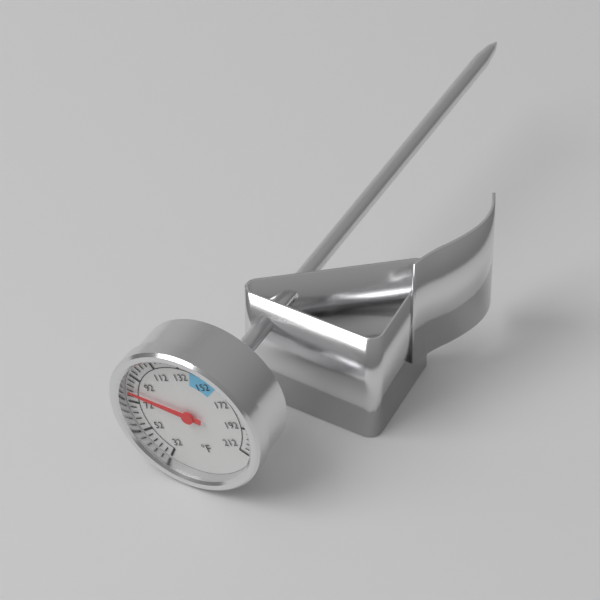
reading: 80 °F
